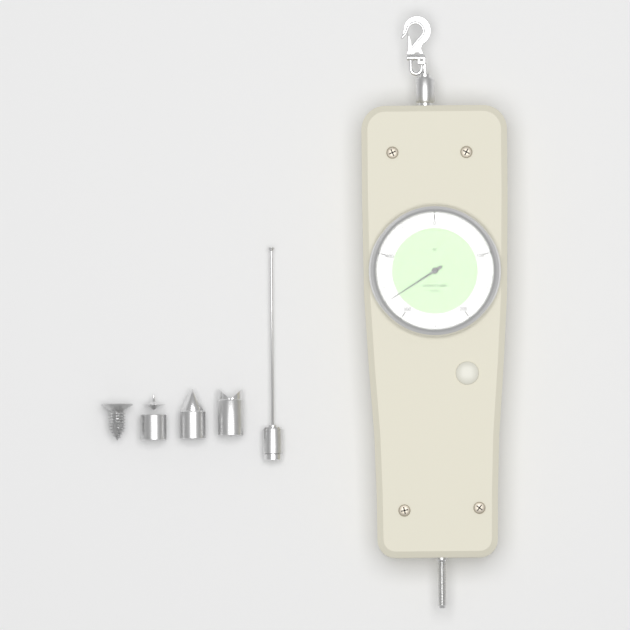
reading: 330 N
